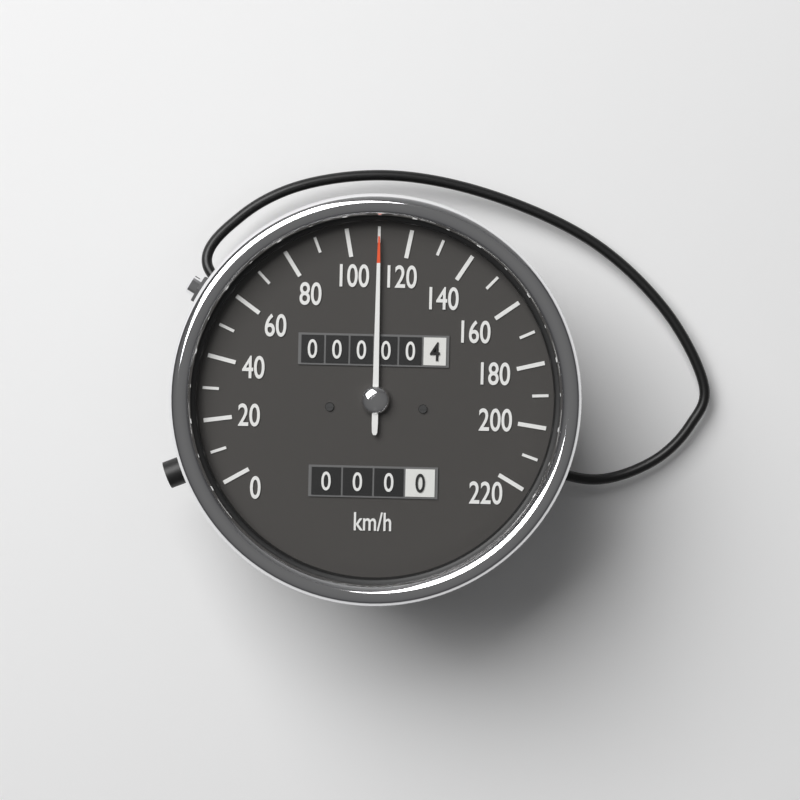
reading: 110 km/h
